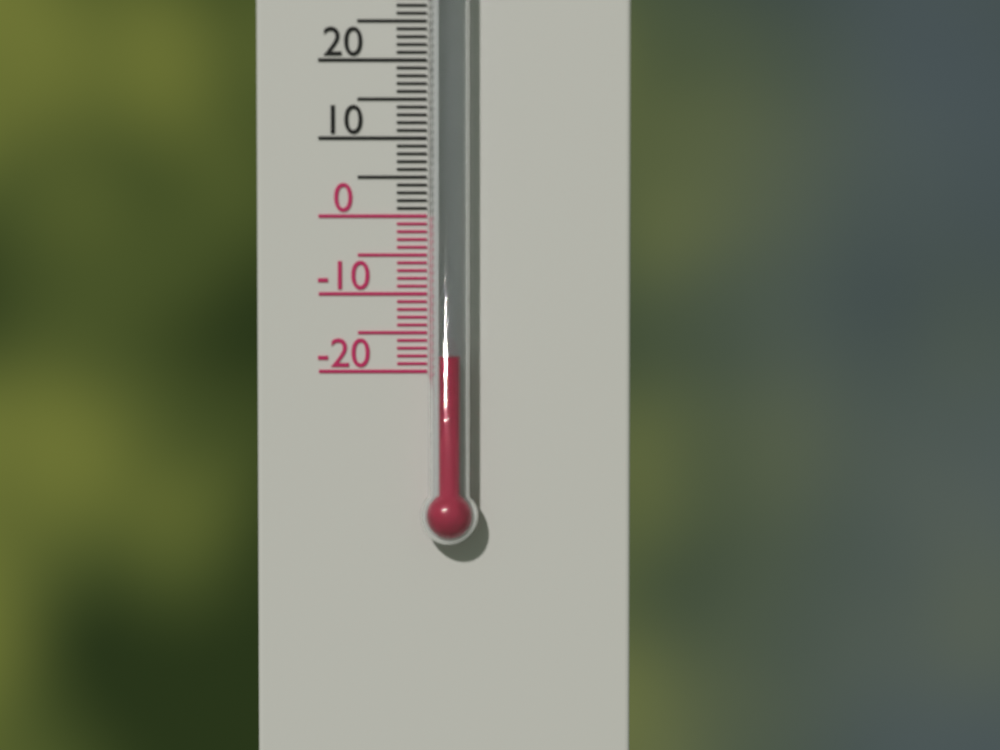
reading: -18 °C
